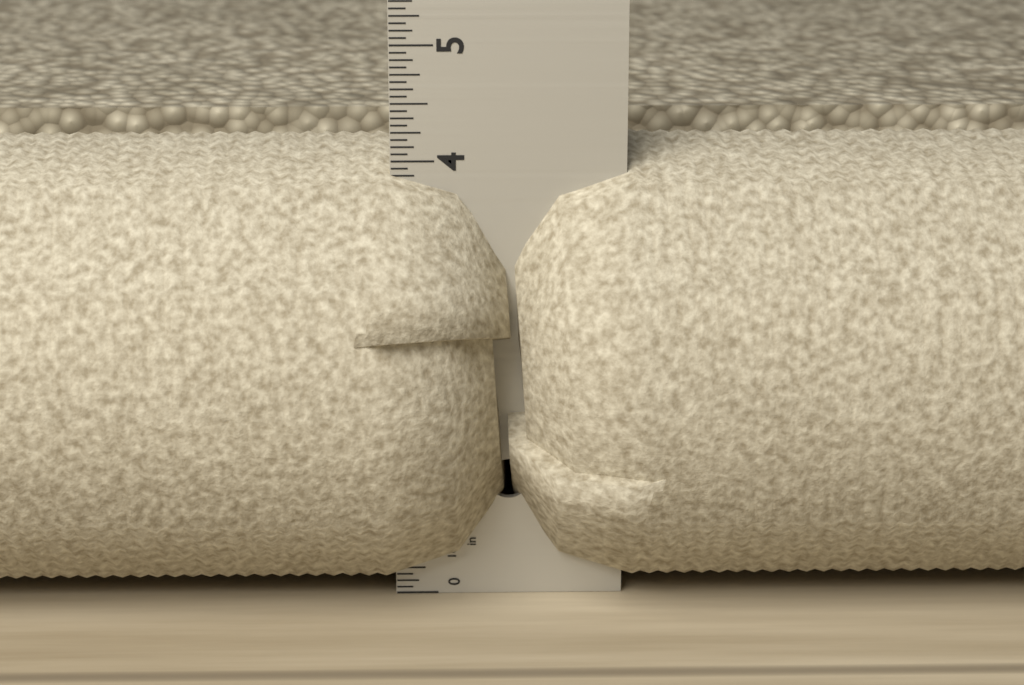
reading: 4.1250 in
